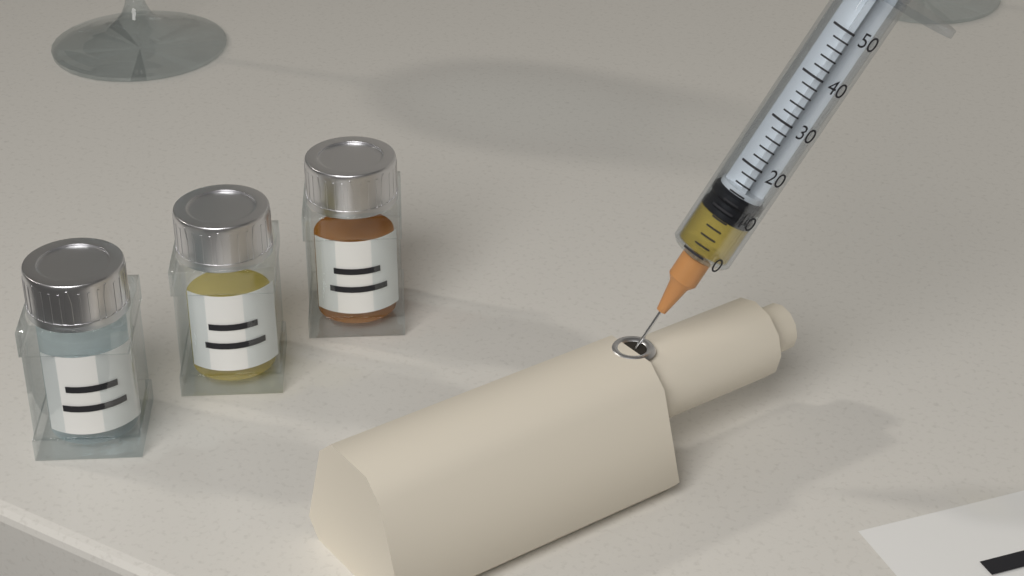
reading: 8 (no unit)
